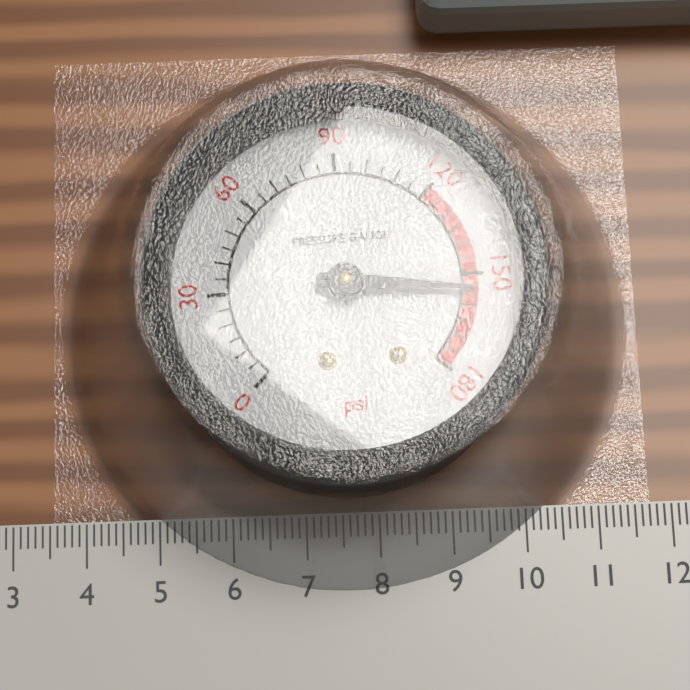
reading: 155 psi
